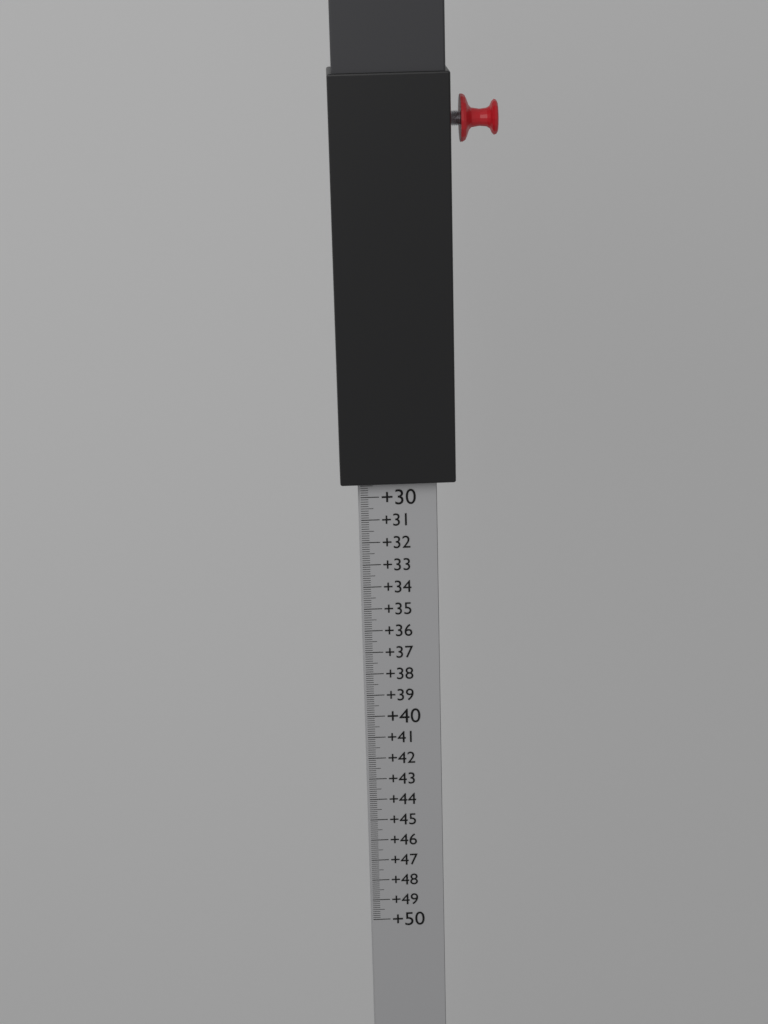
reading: 29.3 (no unit)
